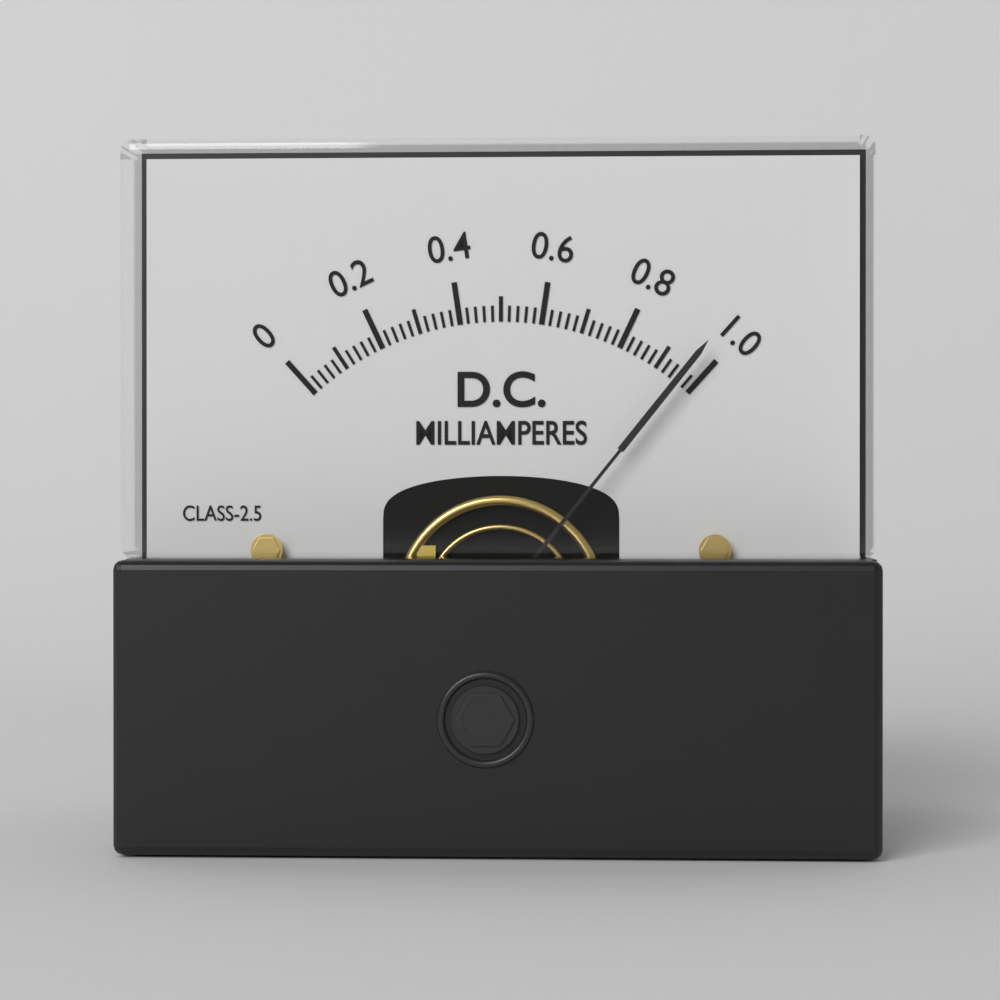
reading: 0.96 mA
